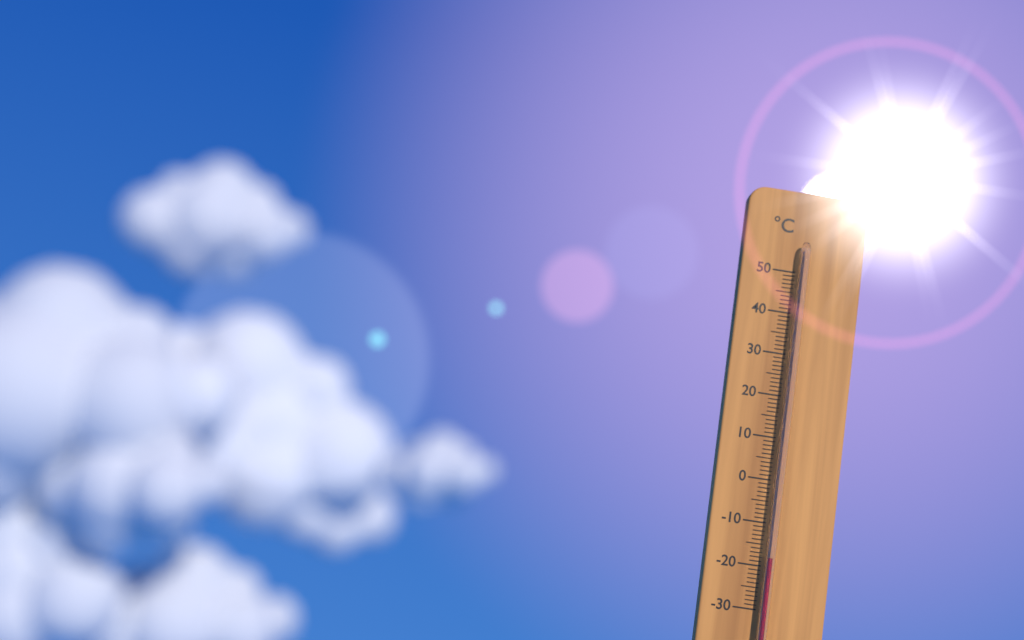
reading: -18 °C
